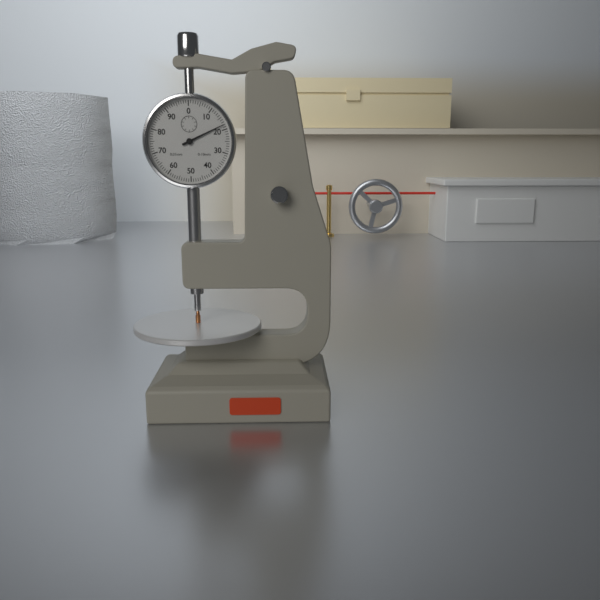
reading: 0.18 mm
